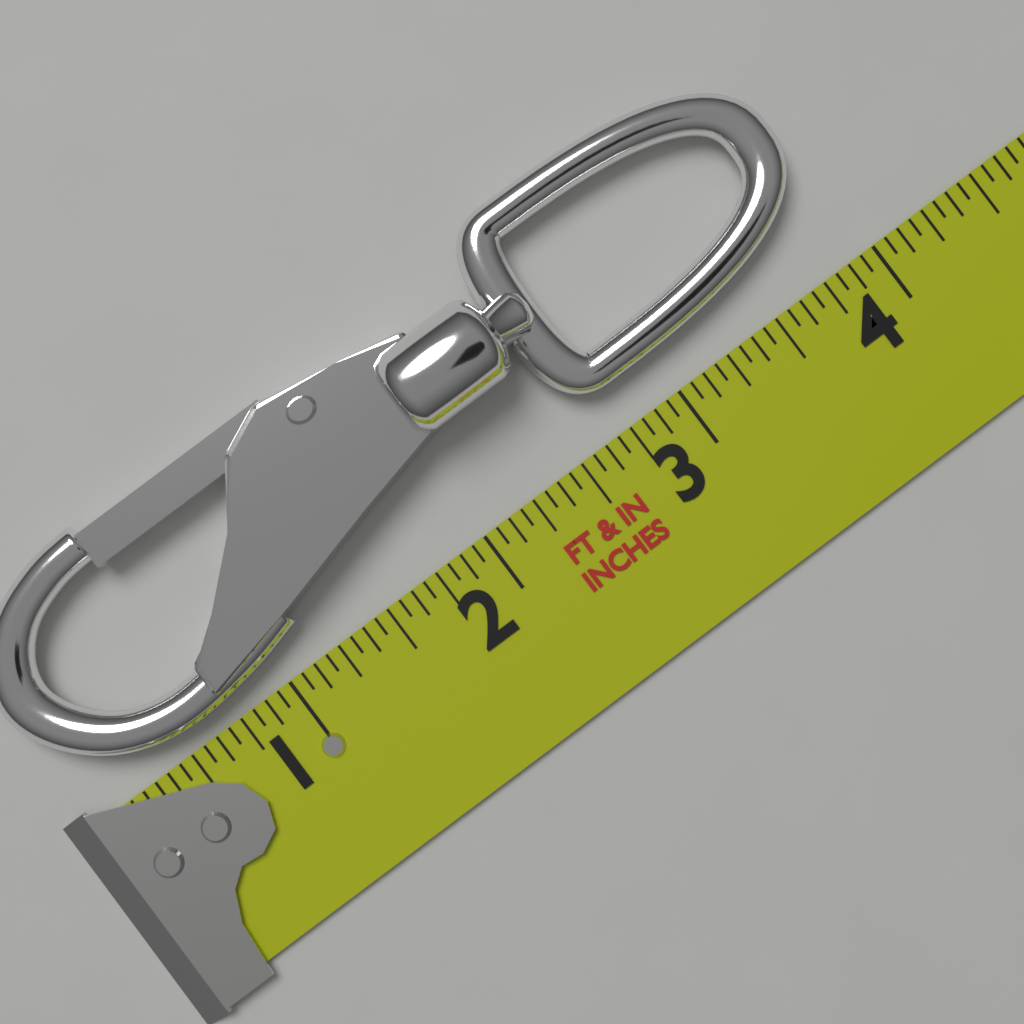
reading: 3.9375 in
